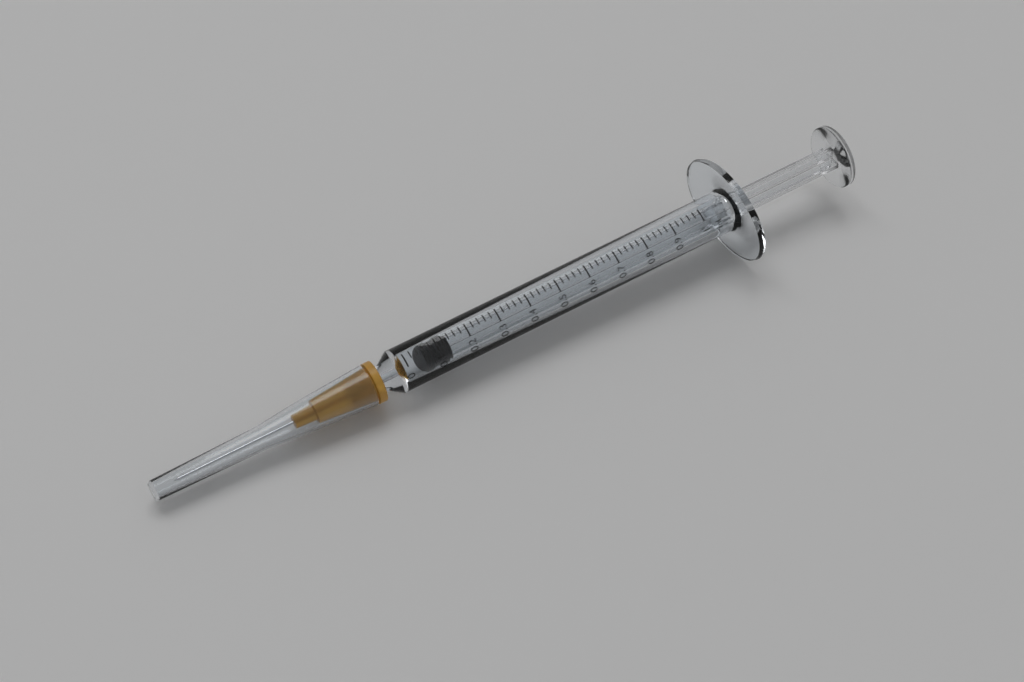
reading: 0.06 ml
